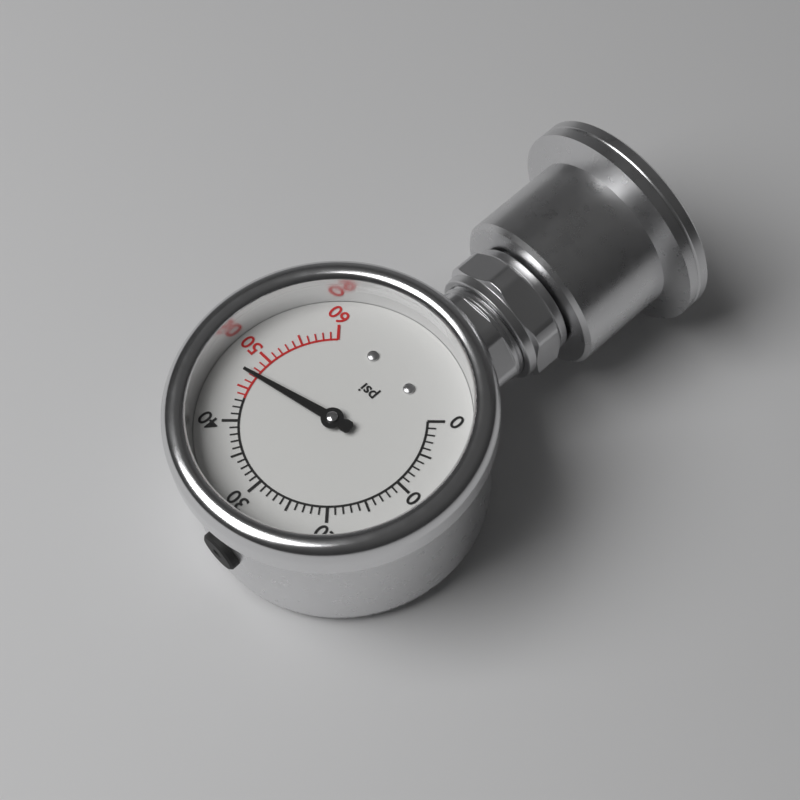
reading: 47 psi
